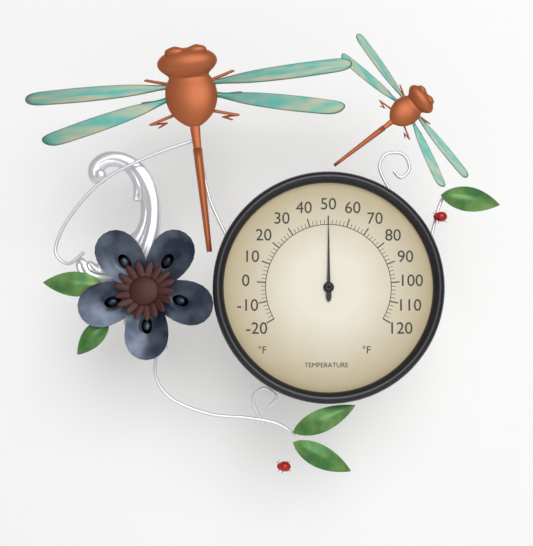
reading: 50 °F
